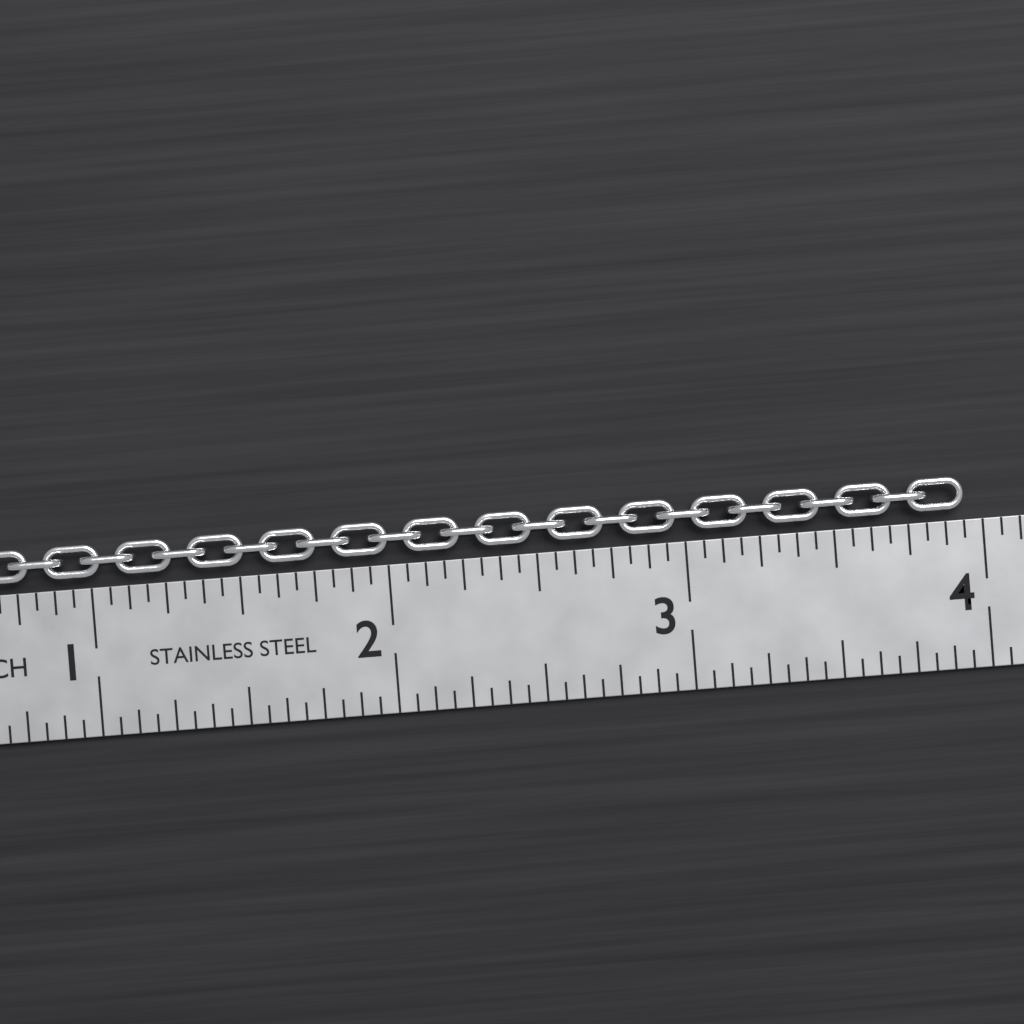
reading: 3.9375 in
